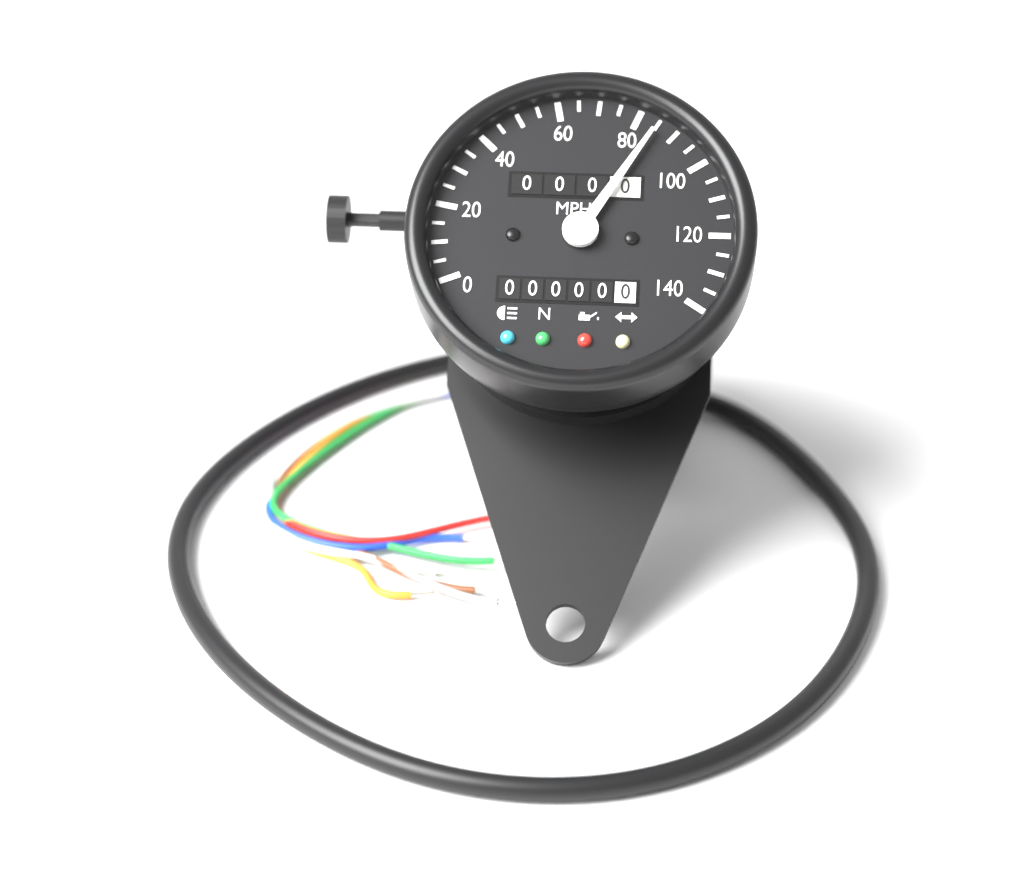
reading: 85 mph
